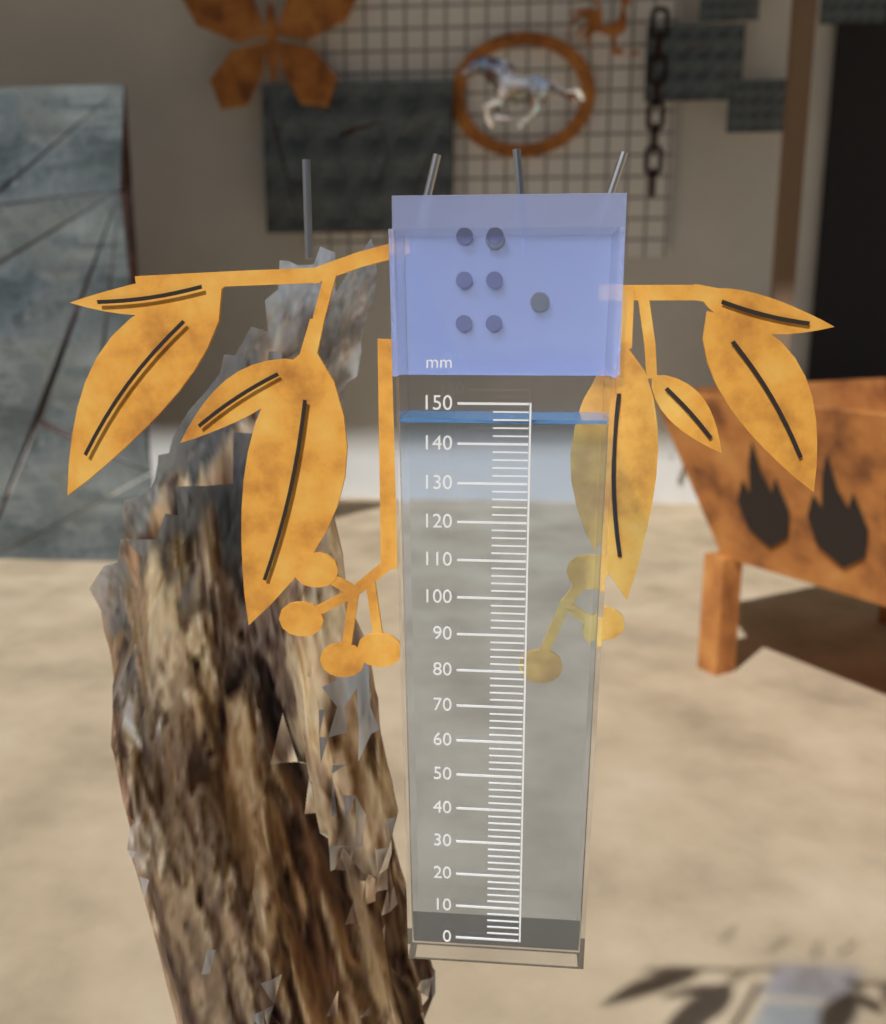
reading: 146 mm
